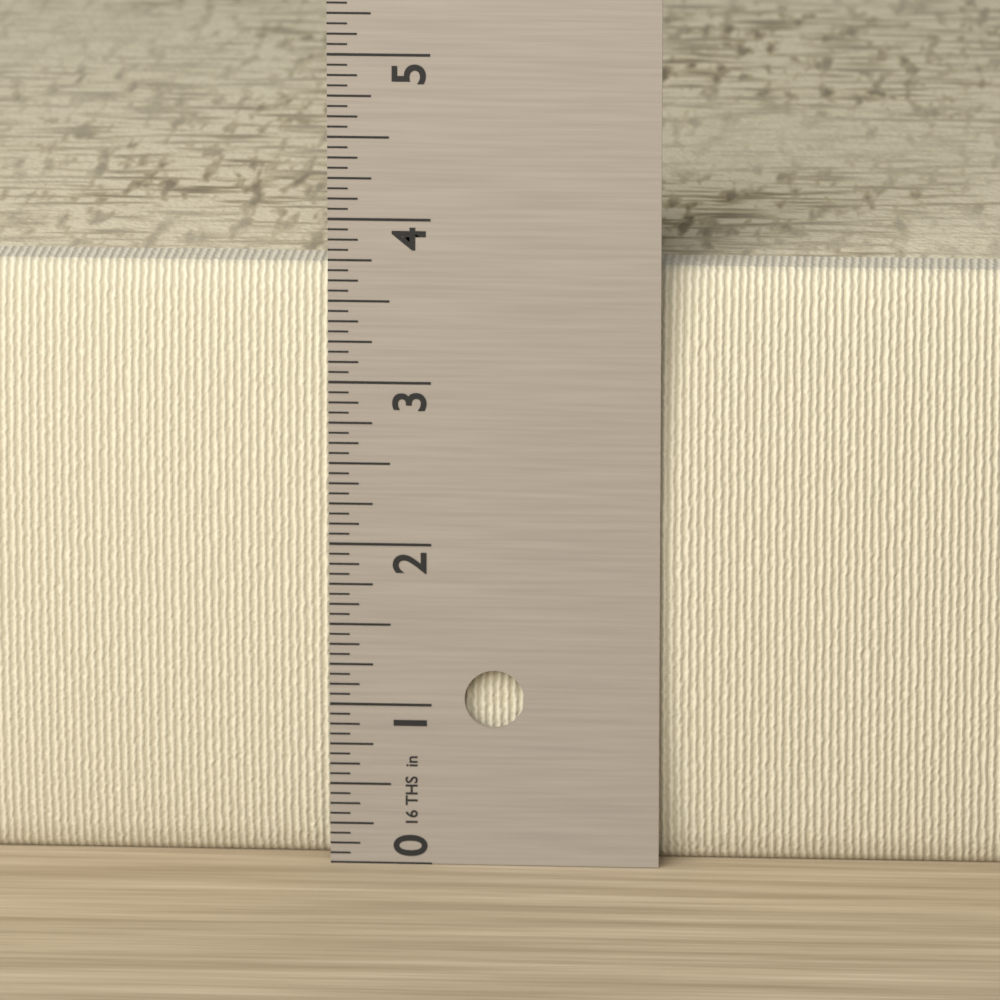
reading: 3.6875 in
